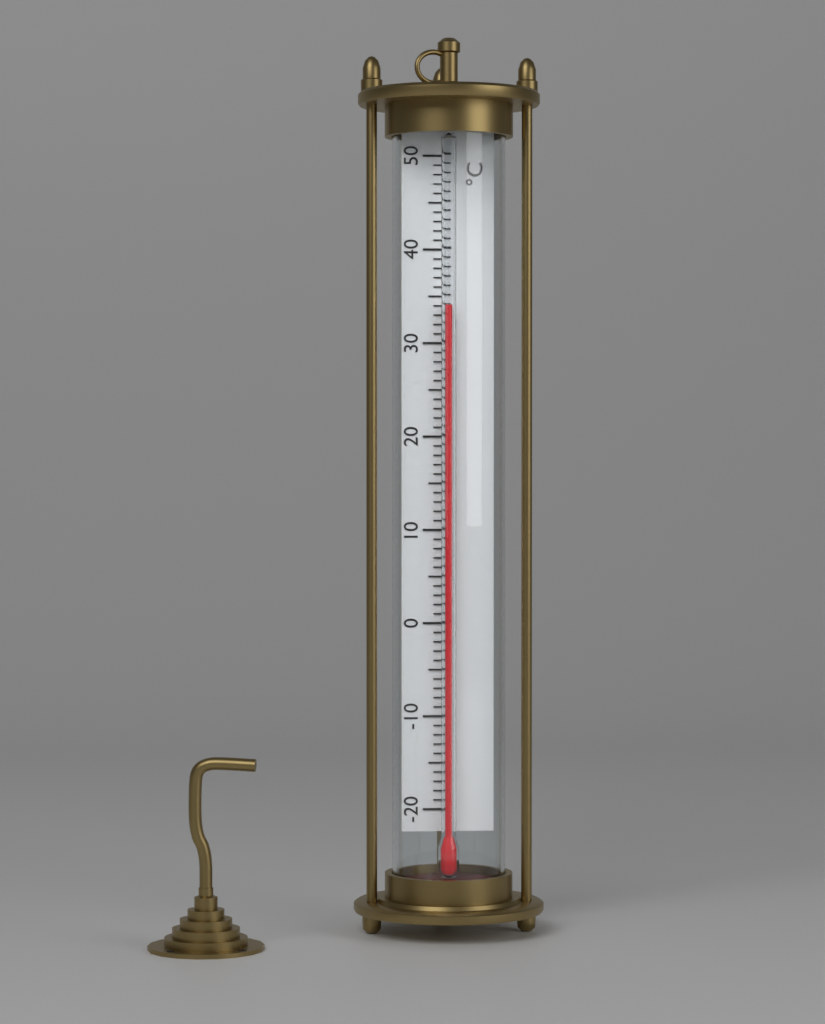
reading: 34 °C
